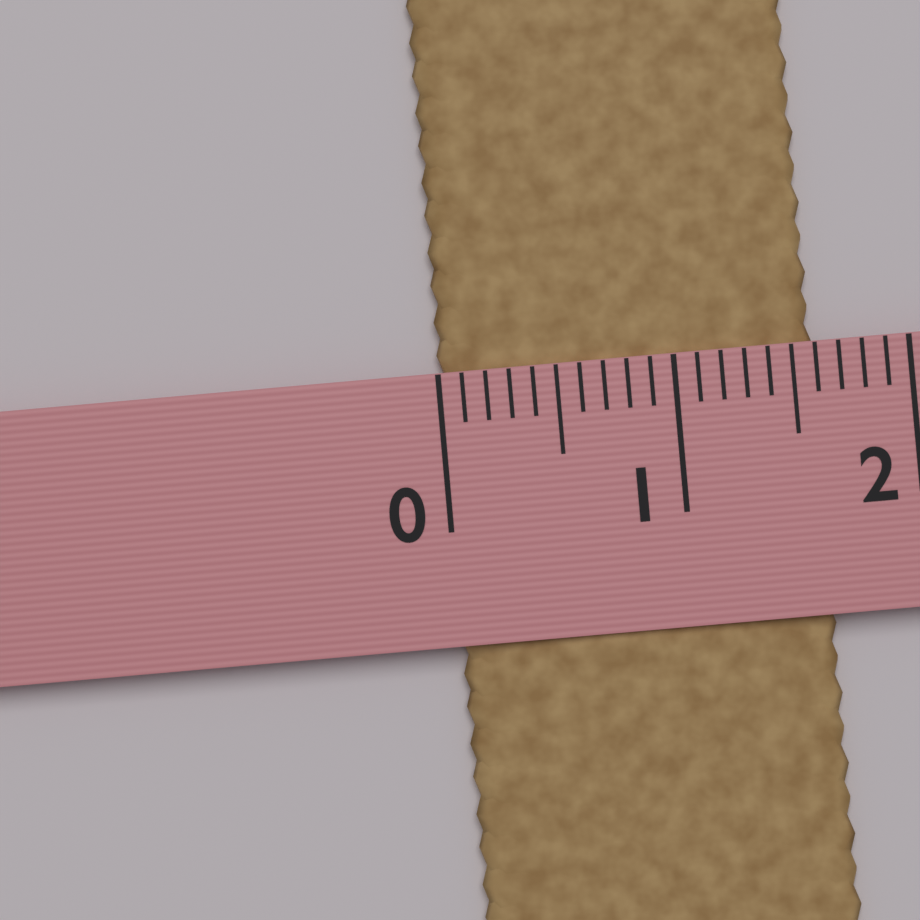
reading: 1.6 (no unit)
